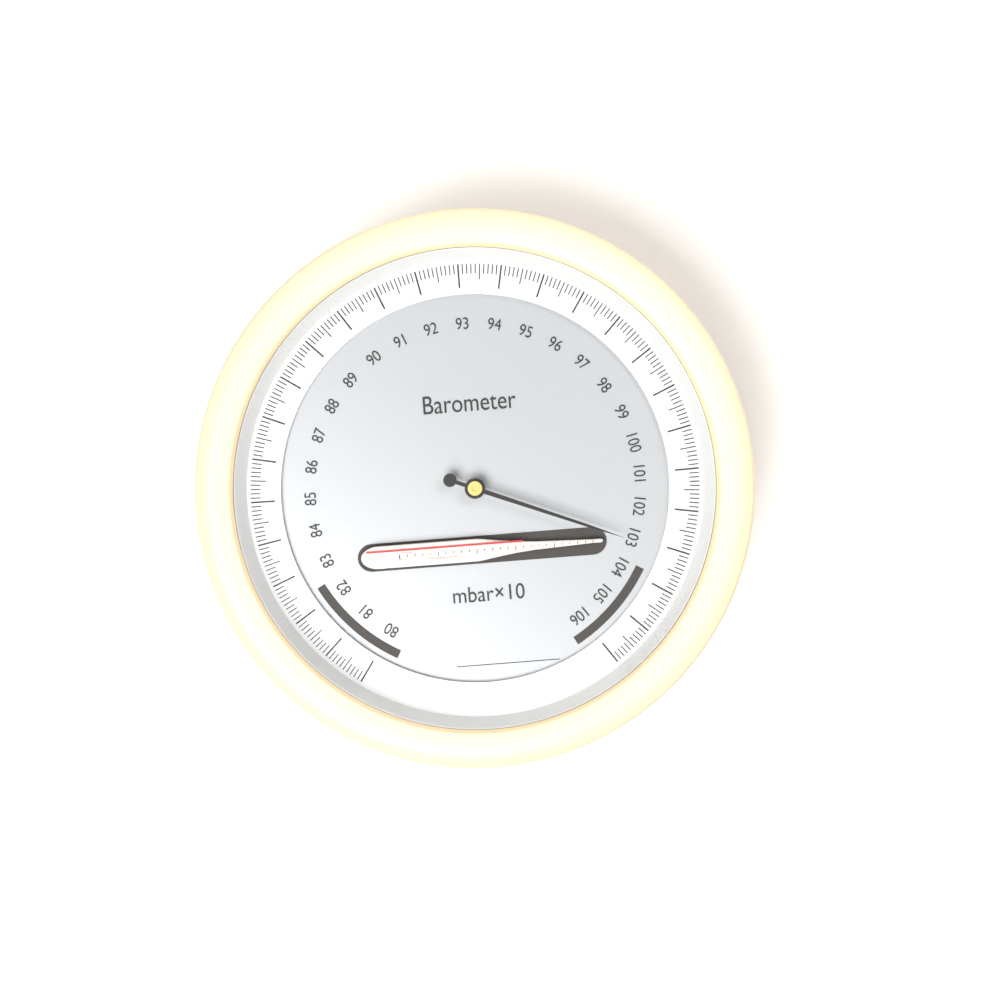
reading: 103.1 mbar×10
